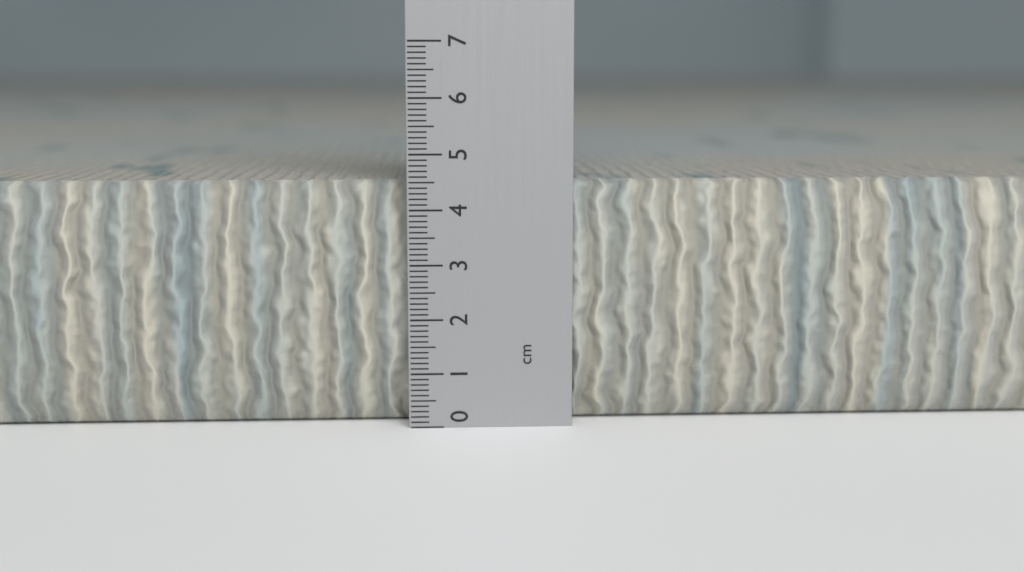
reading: 4.5 cm
